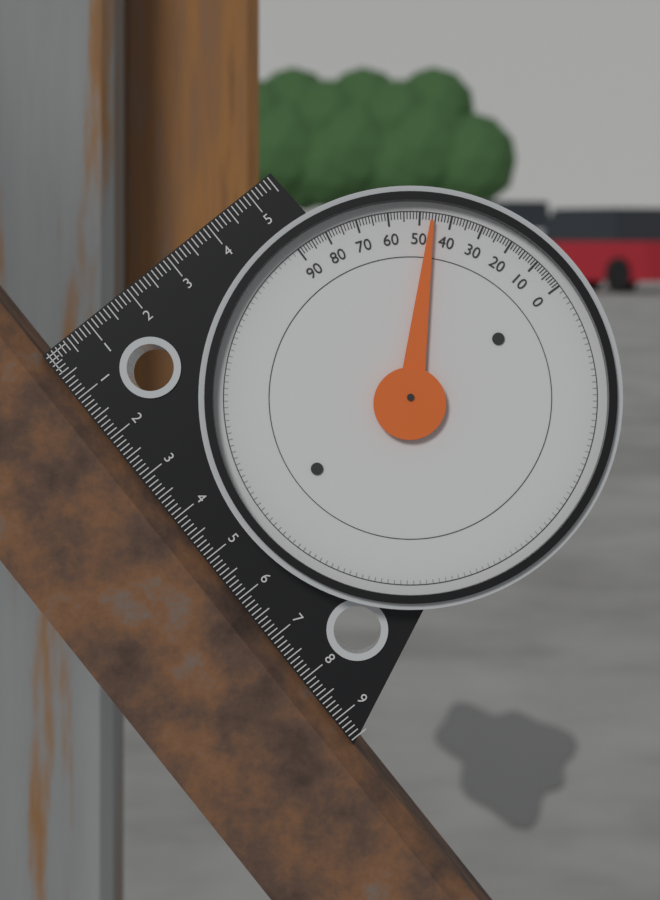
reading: 46 (no unit)
